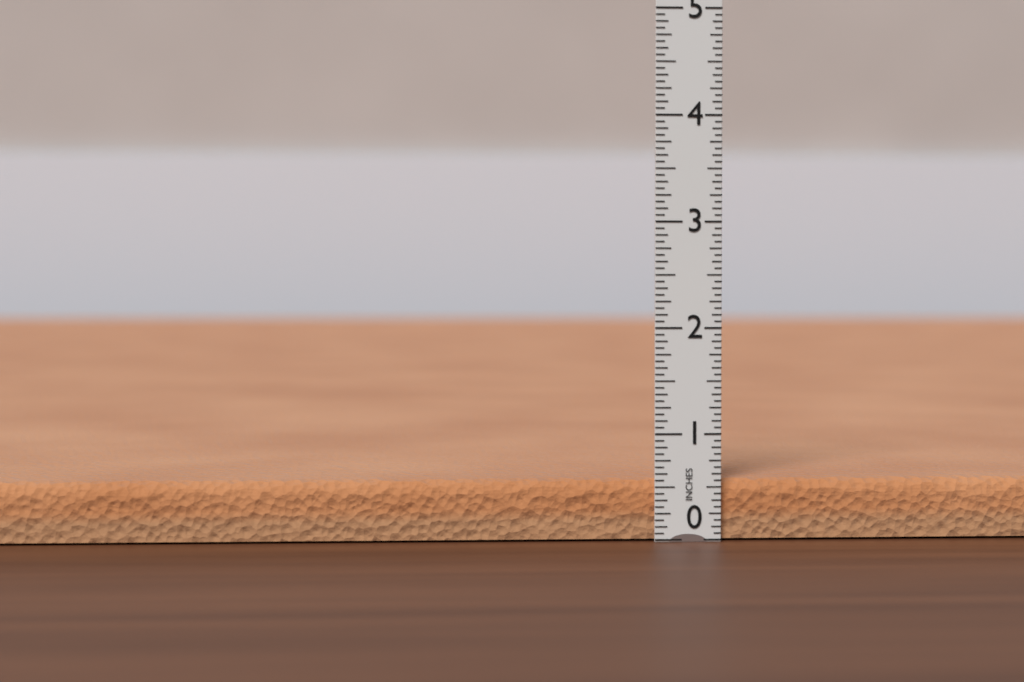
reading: 0.5625 in
